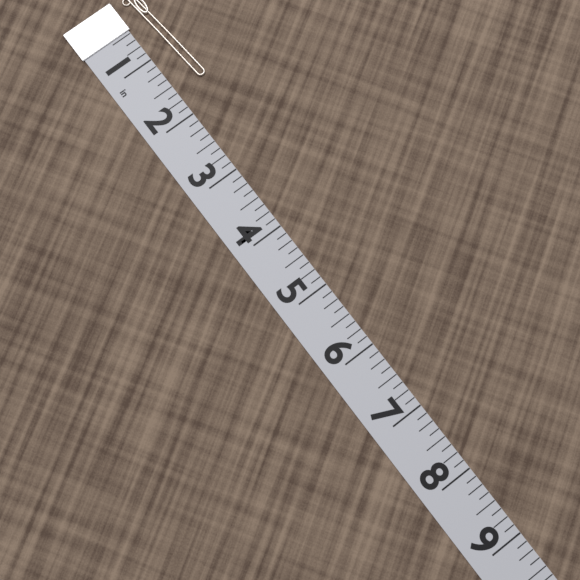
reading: 1.625 in
